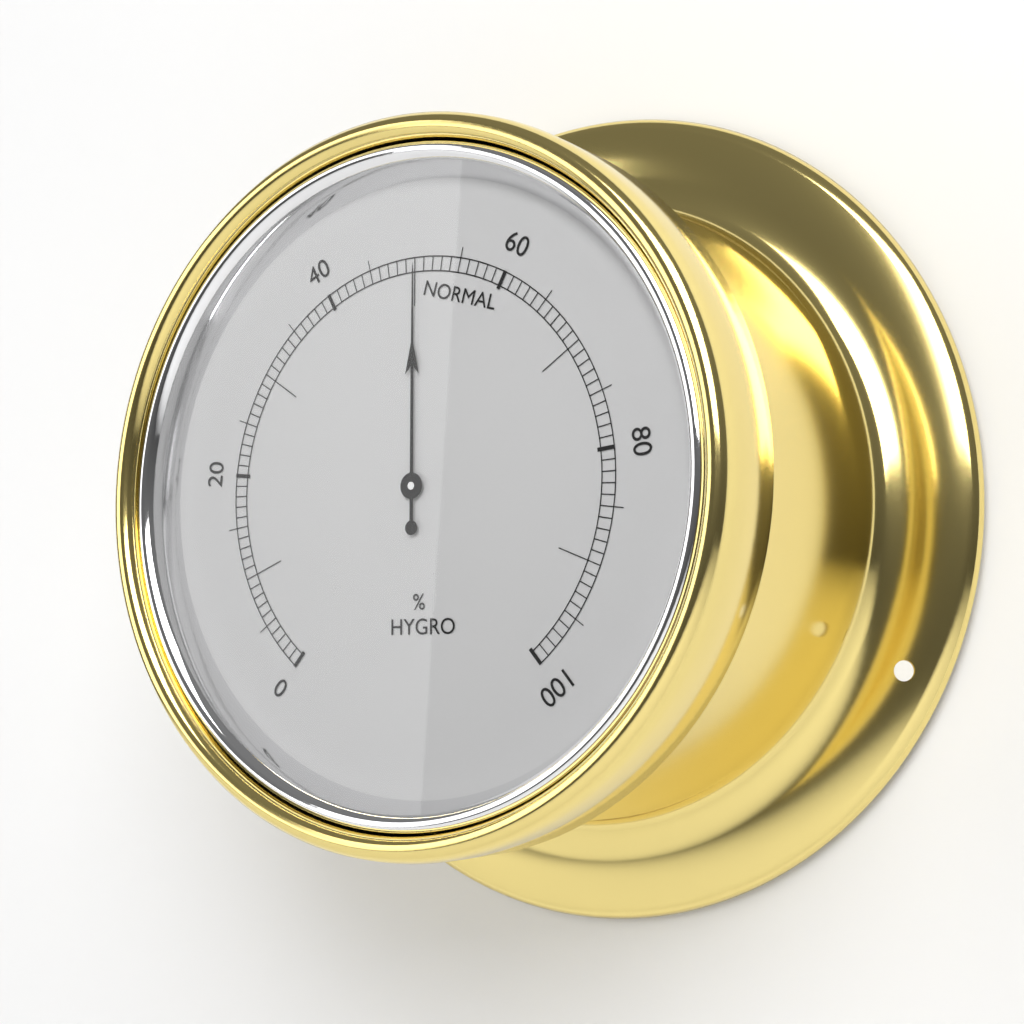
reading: 50 %
